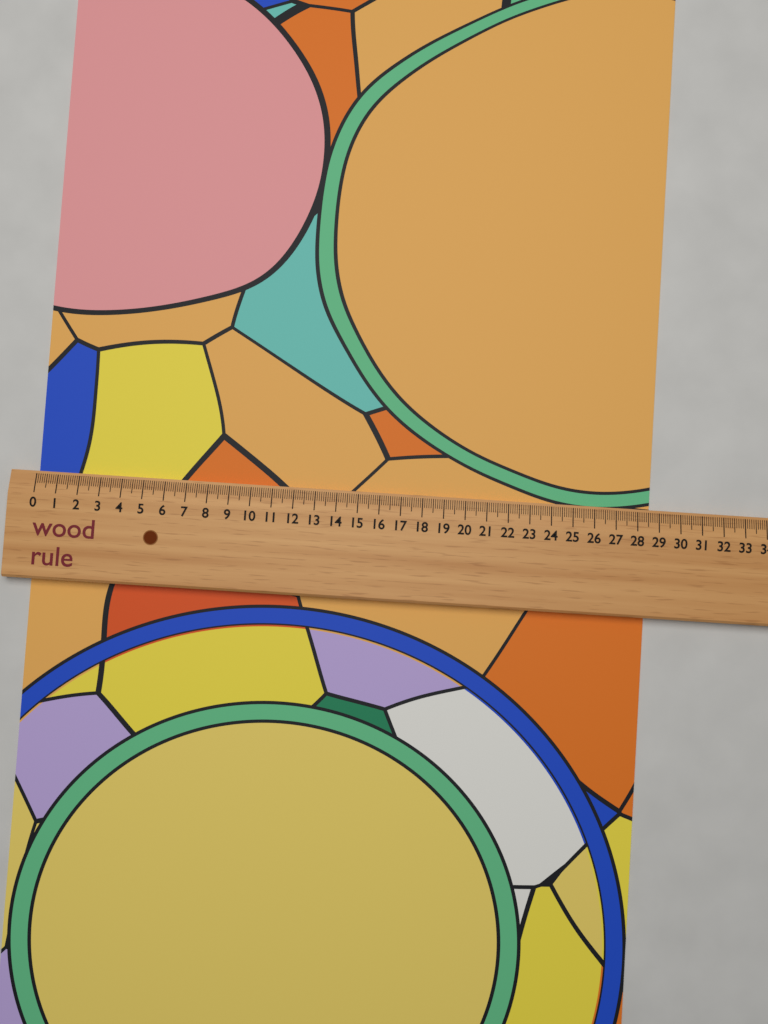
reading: 28.6 (no unit)
